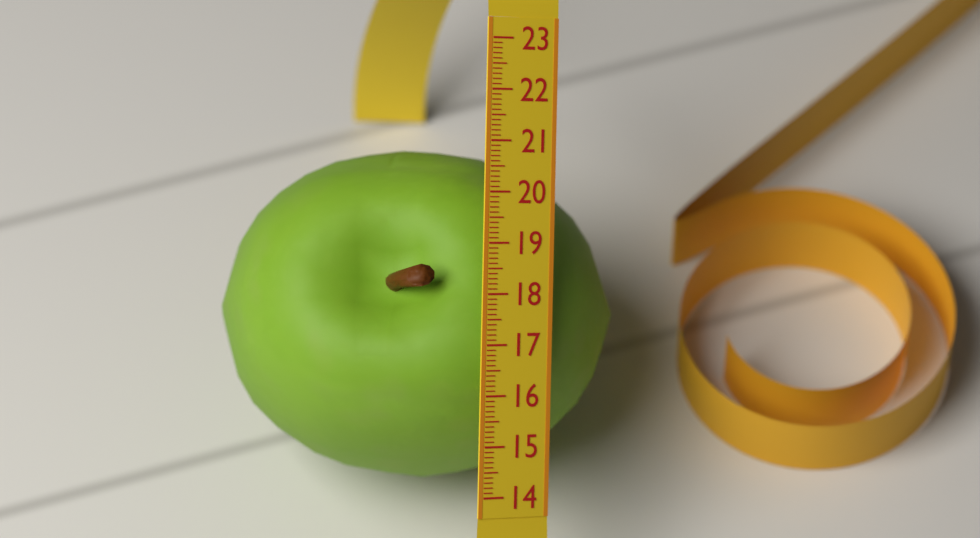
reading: 20.7 (no unit)
